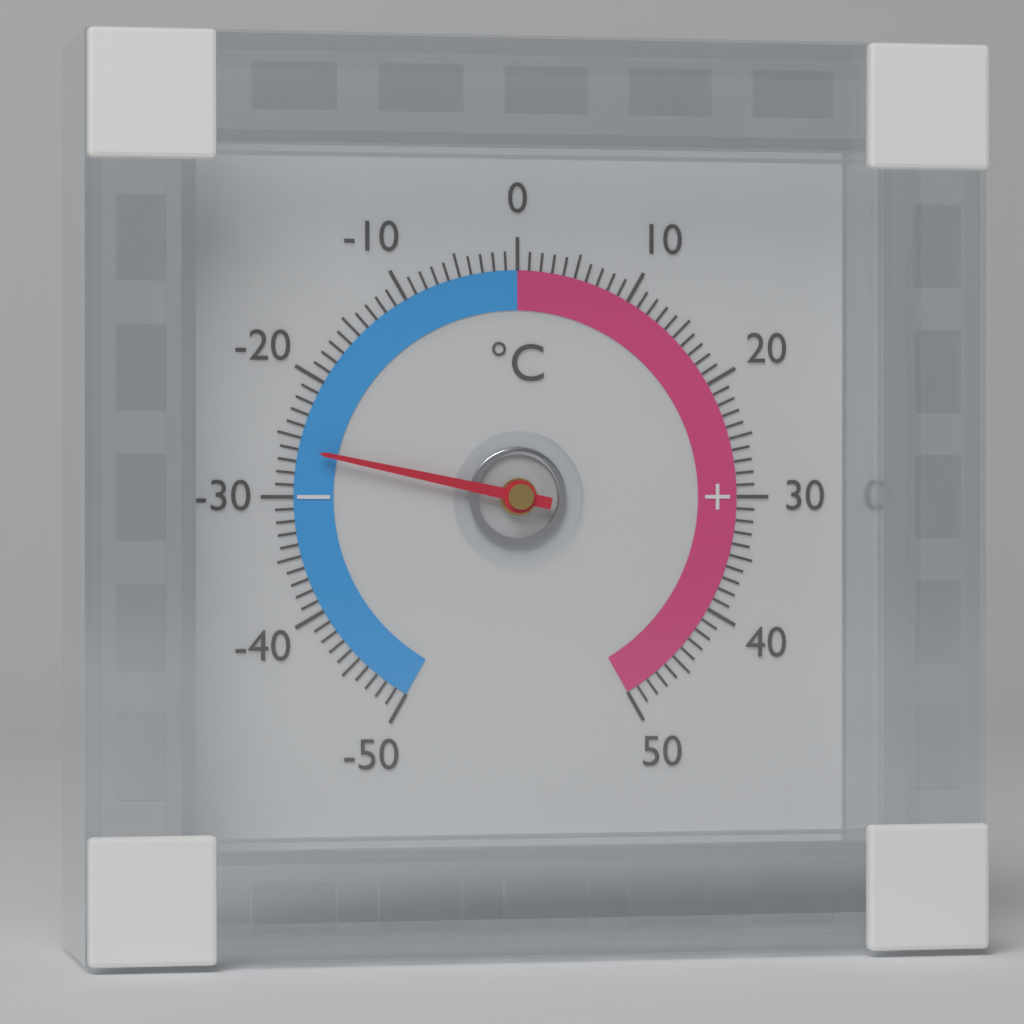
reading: -26 °C
